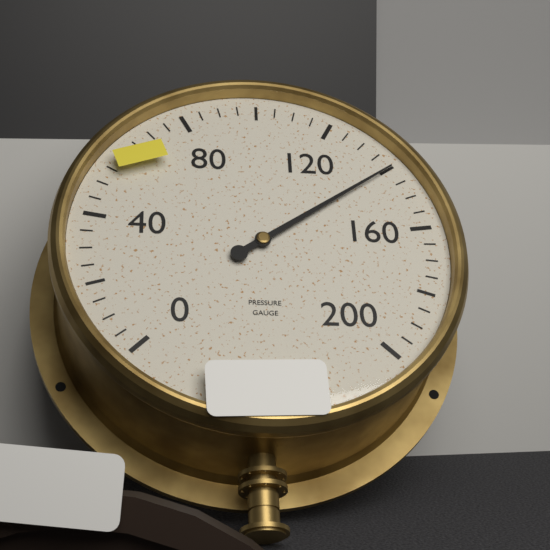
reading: 140 (no unit)
